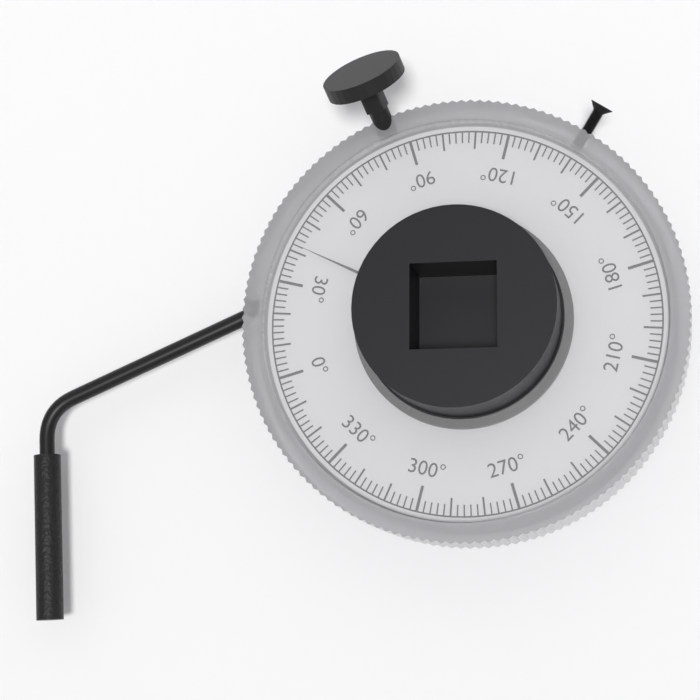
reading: 42 °
